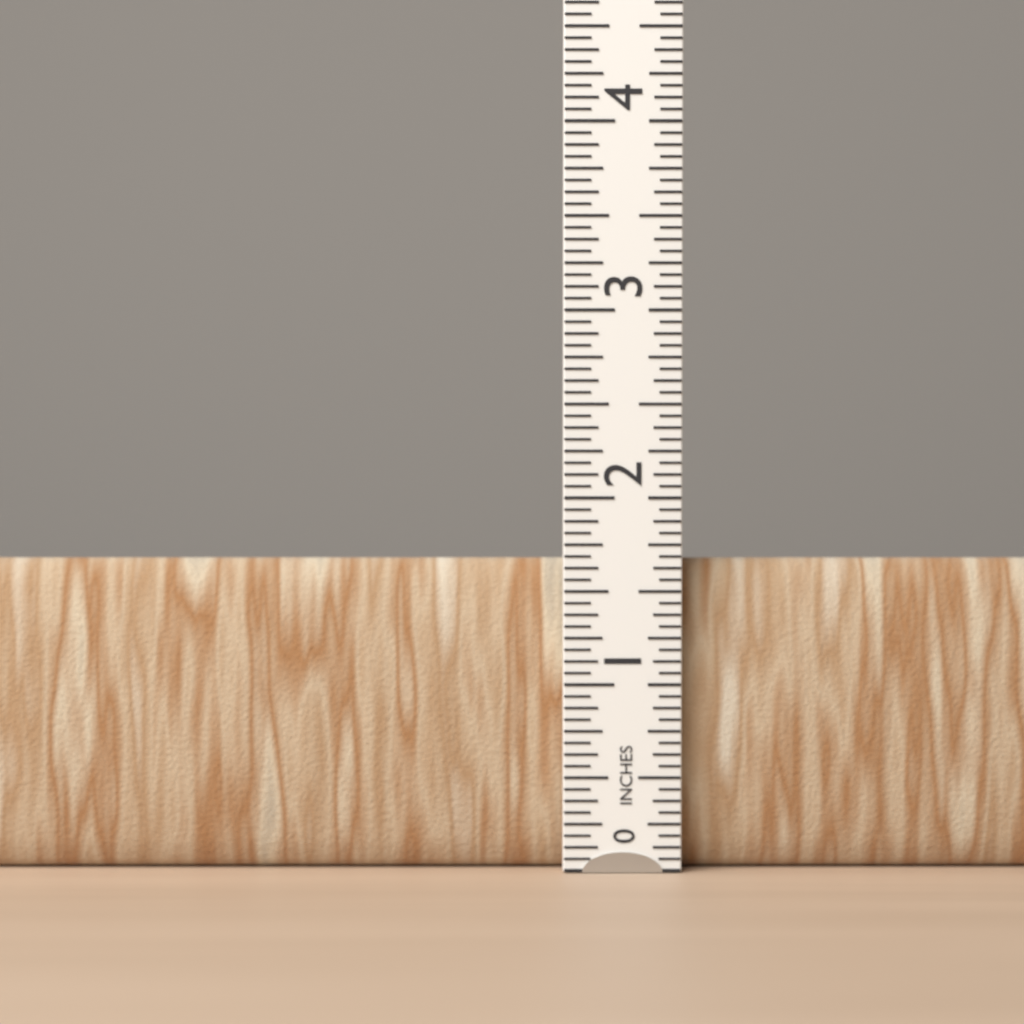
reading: 1.6875 in
